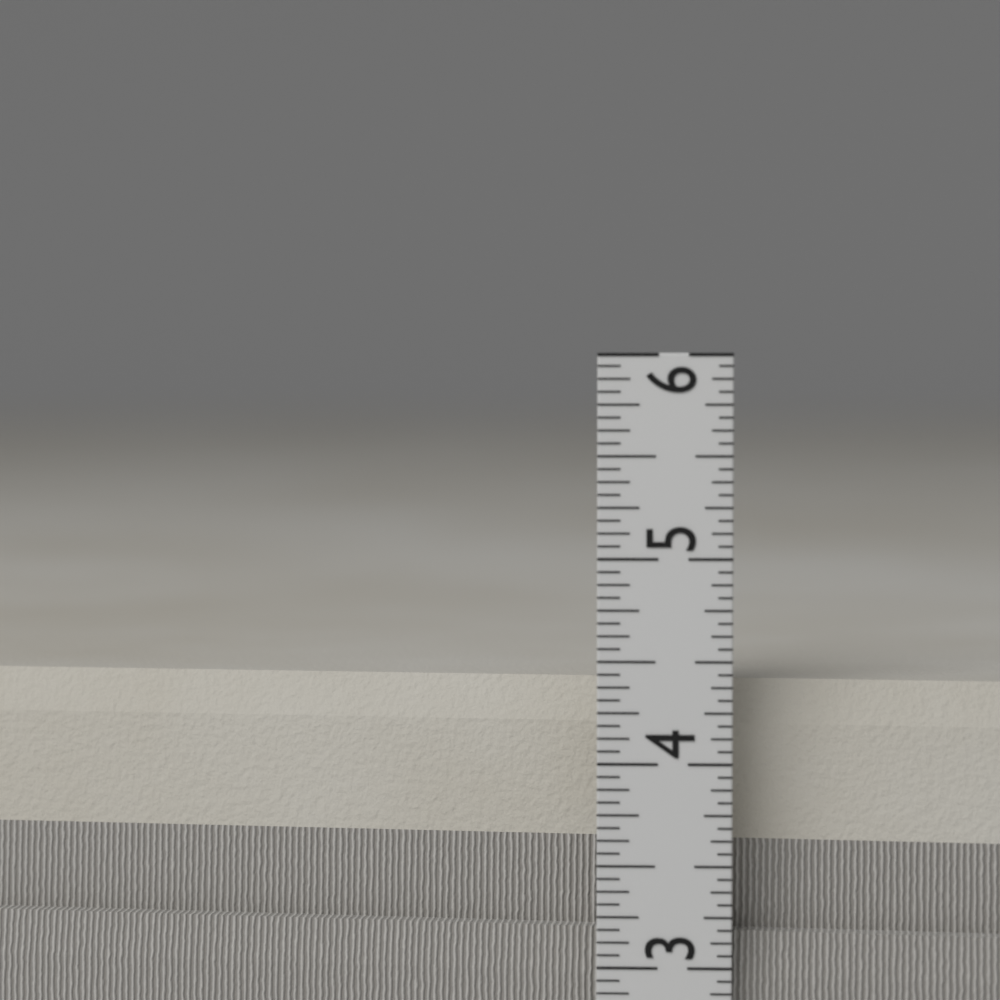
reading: 4.3750 in
